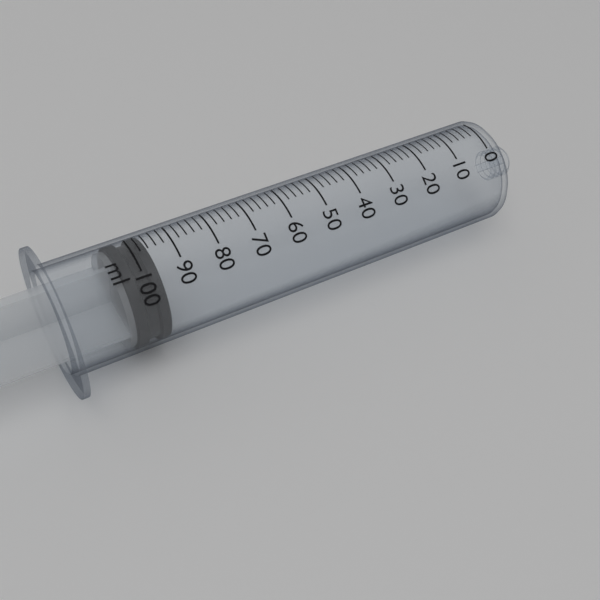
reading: 96 ml
